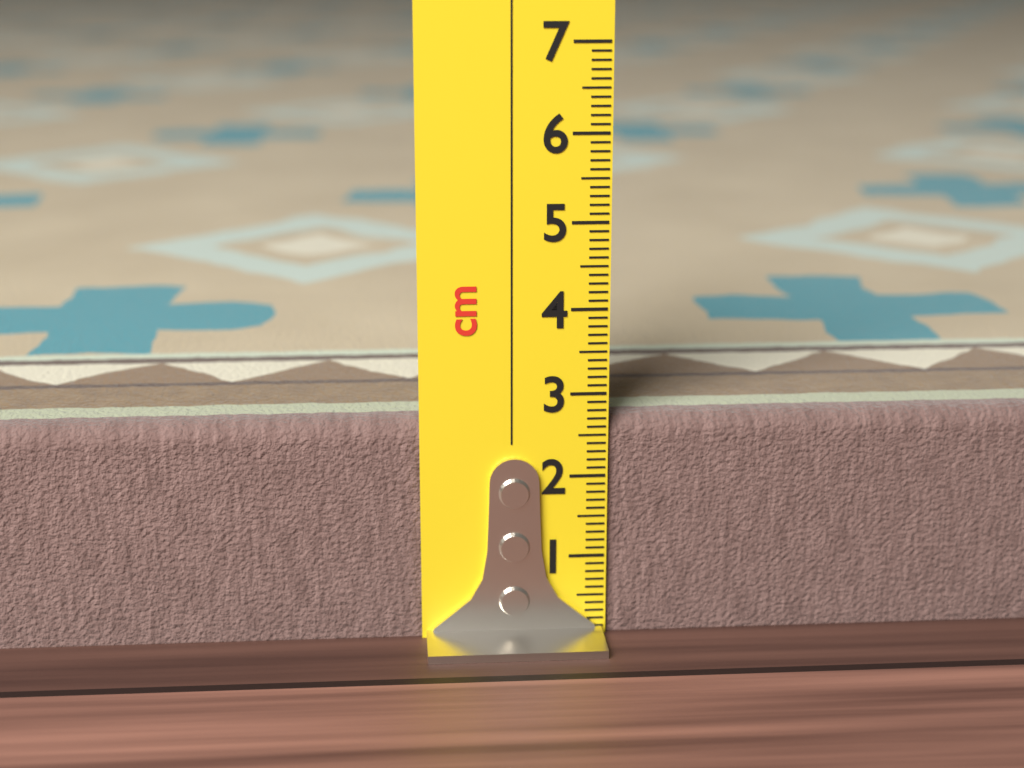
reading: 2.7 cm
